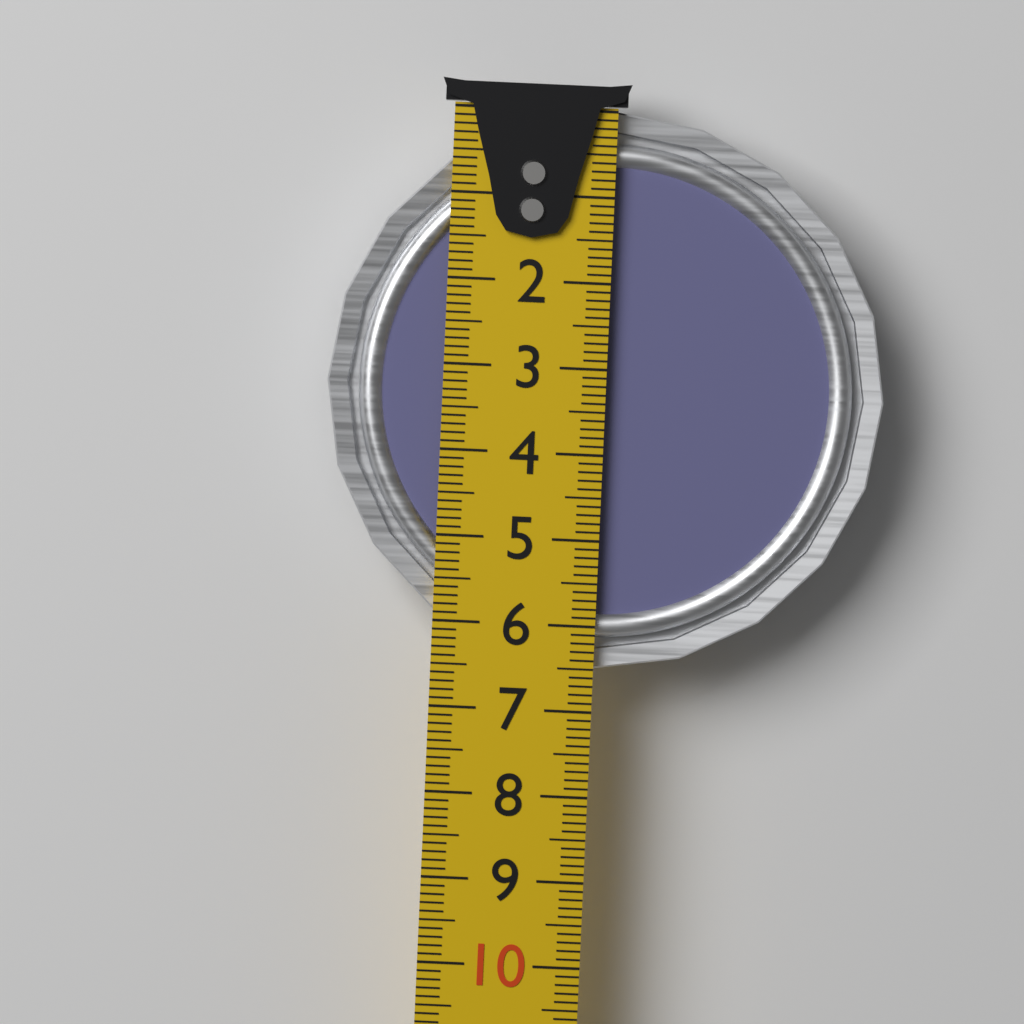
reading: 6.5 cm
